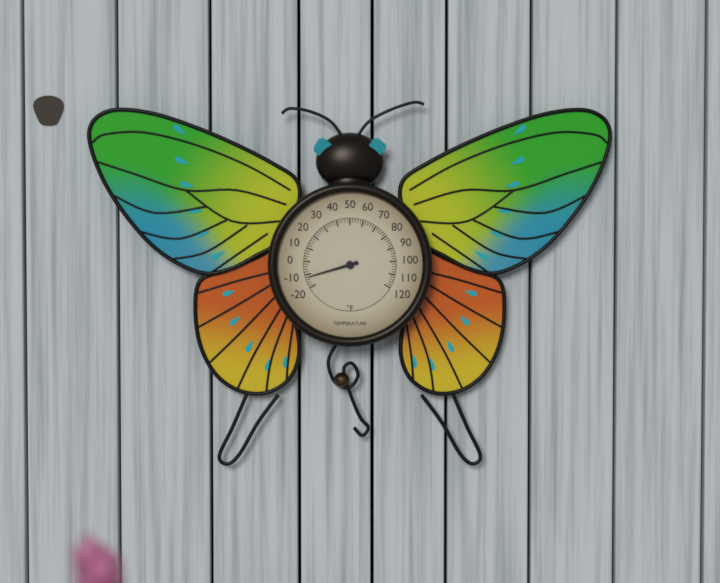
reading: -12 °F
